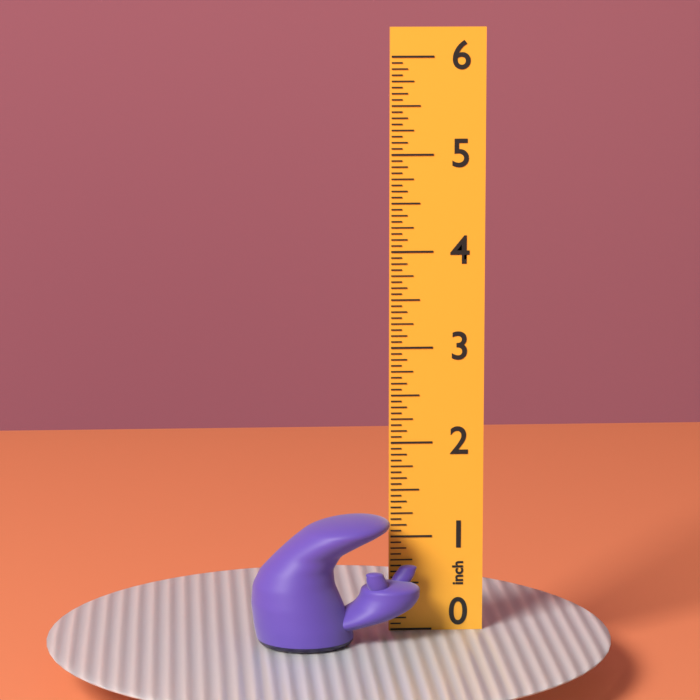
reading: 1.3125 inch
